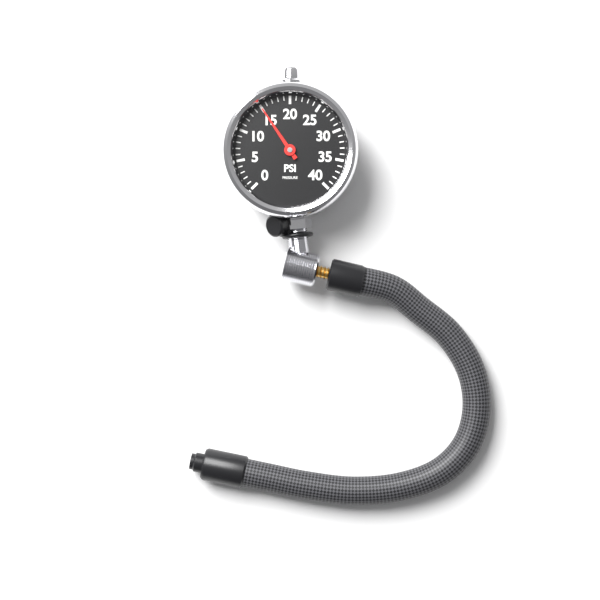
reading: 15 psi
